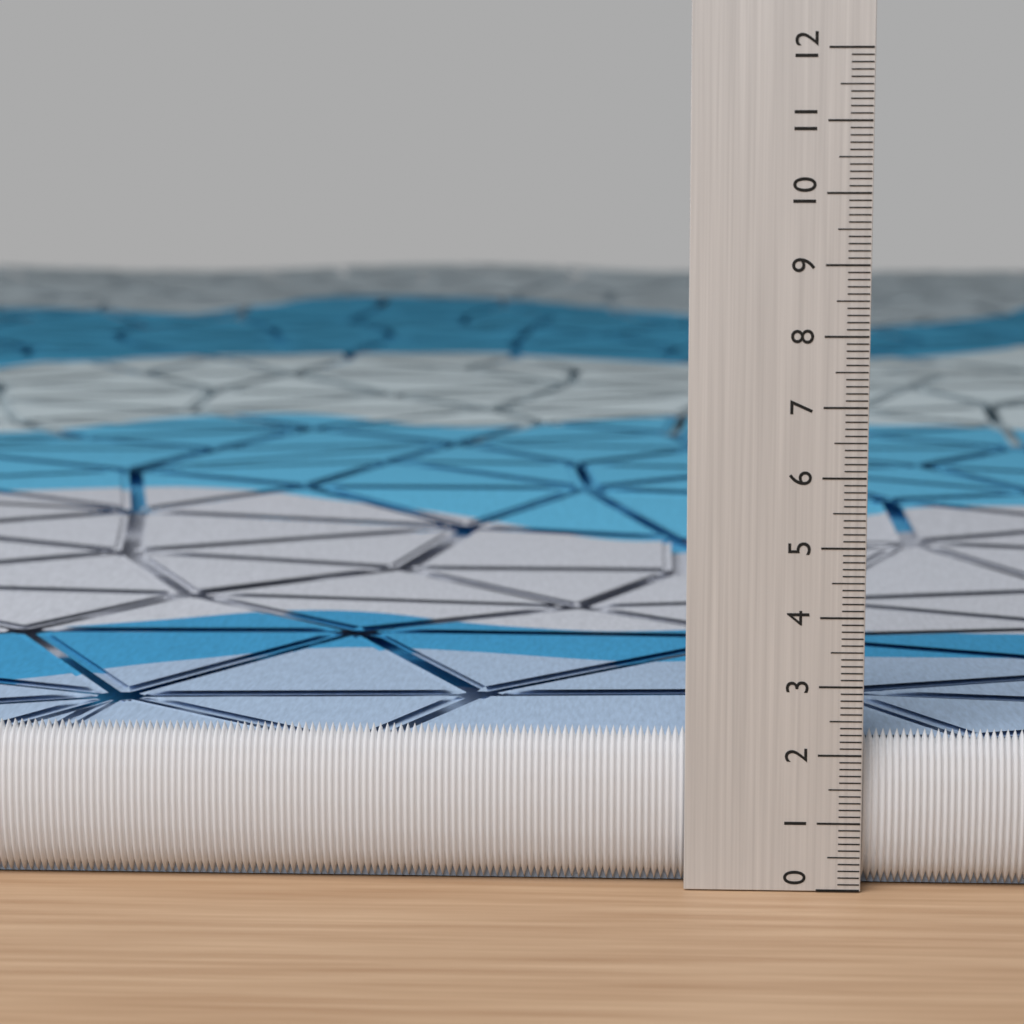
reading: 2.3 (no unit)
